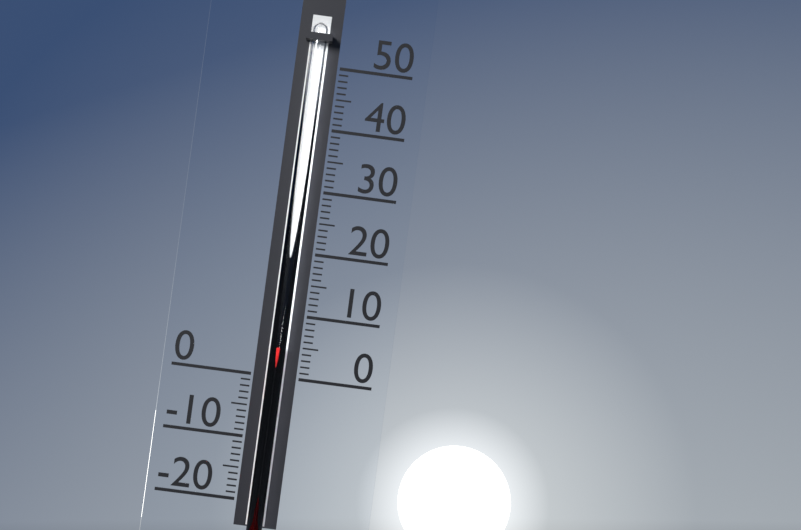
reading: 5 (no unit)
